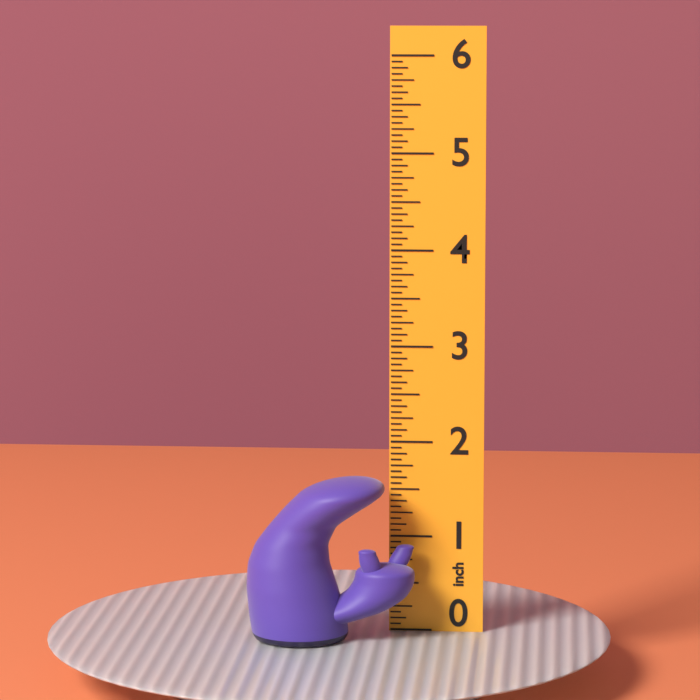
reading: 1.6875 inch
